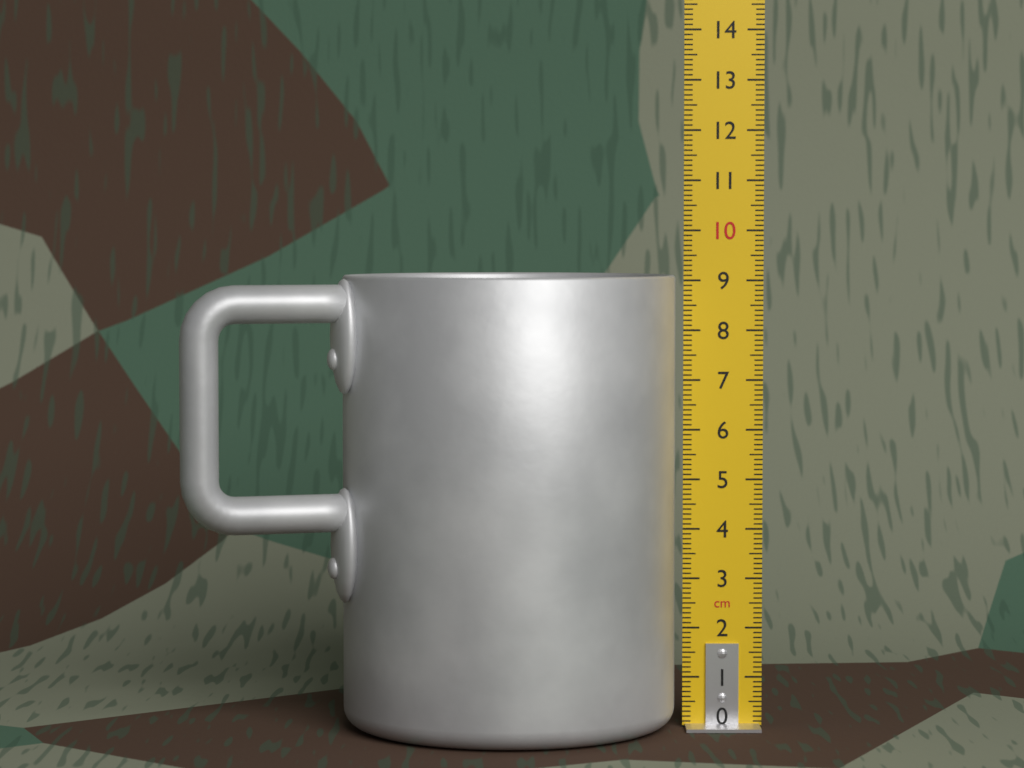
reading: 9.1 cm
